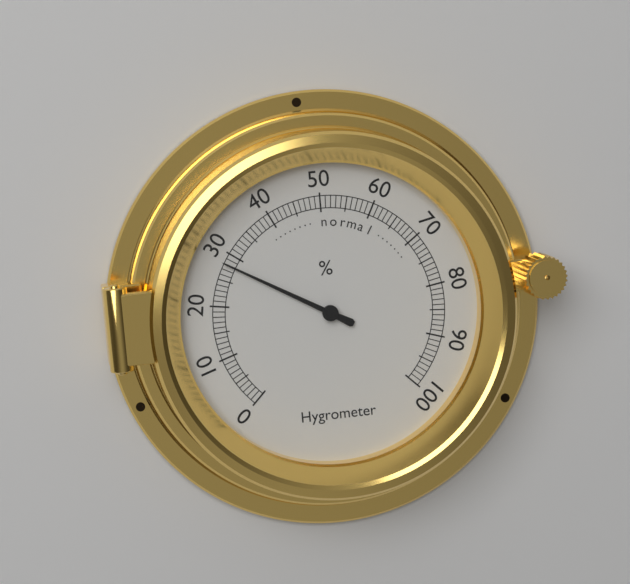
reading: 28 %
